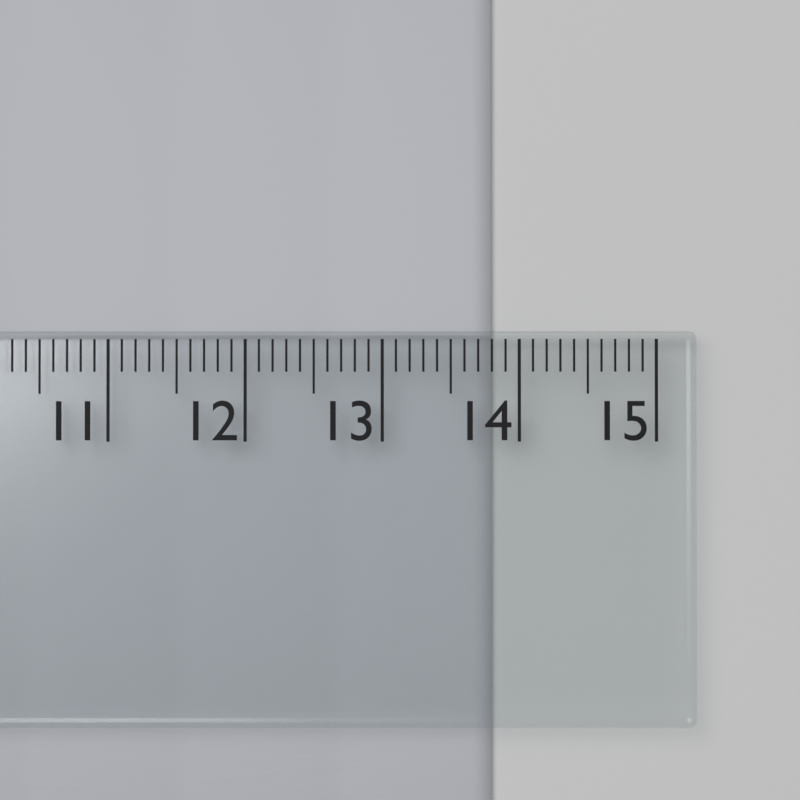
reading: 13.8 cm
